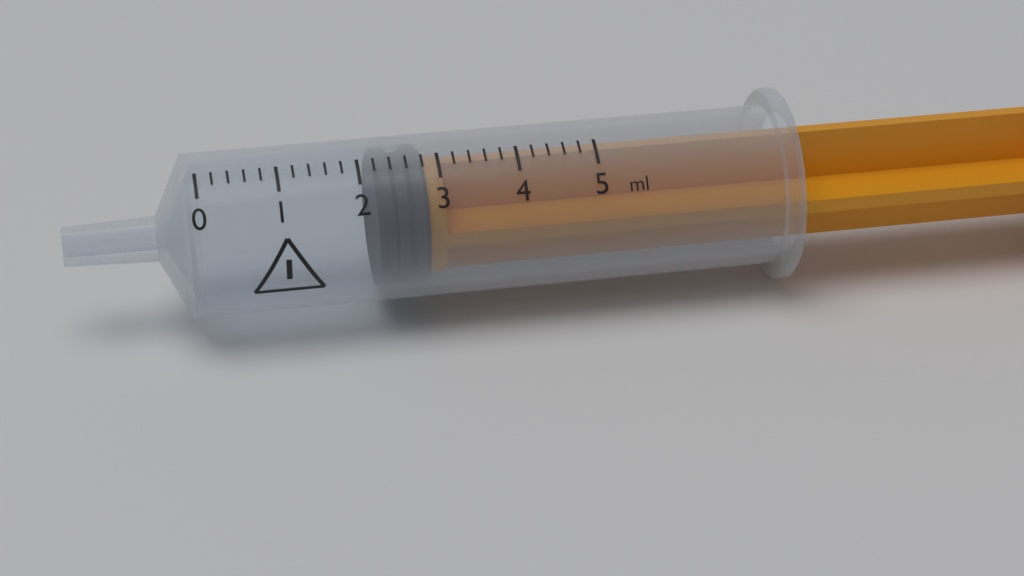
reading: 2.2 ml
